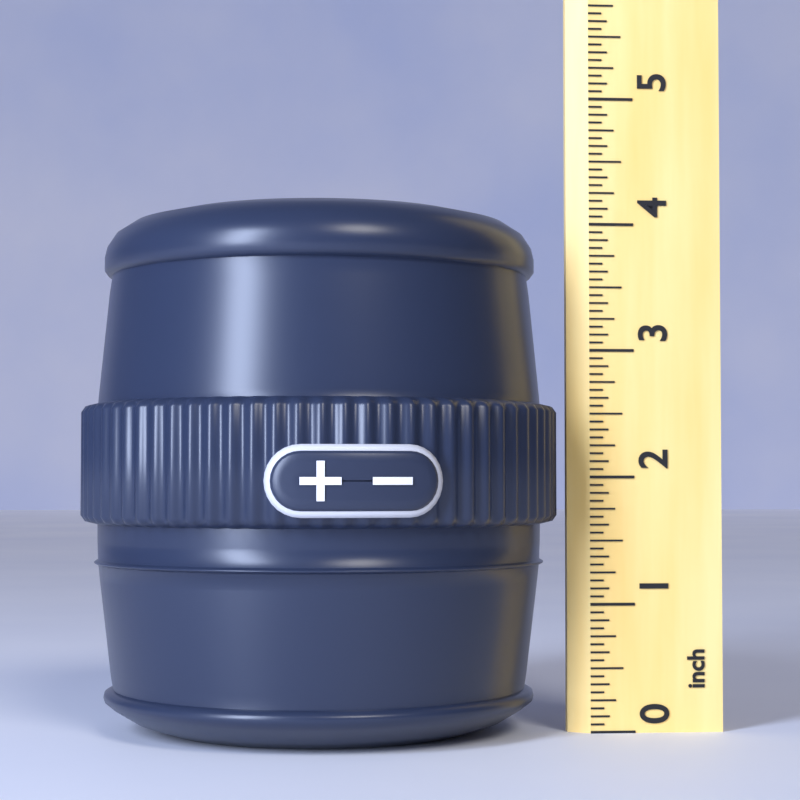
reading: 4.1250 inch
